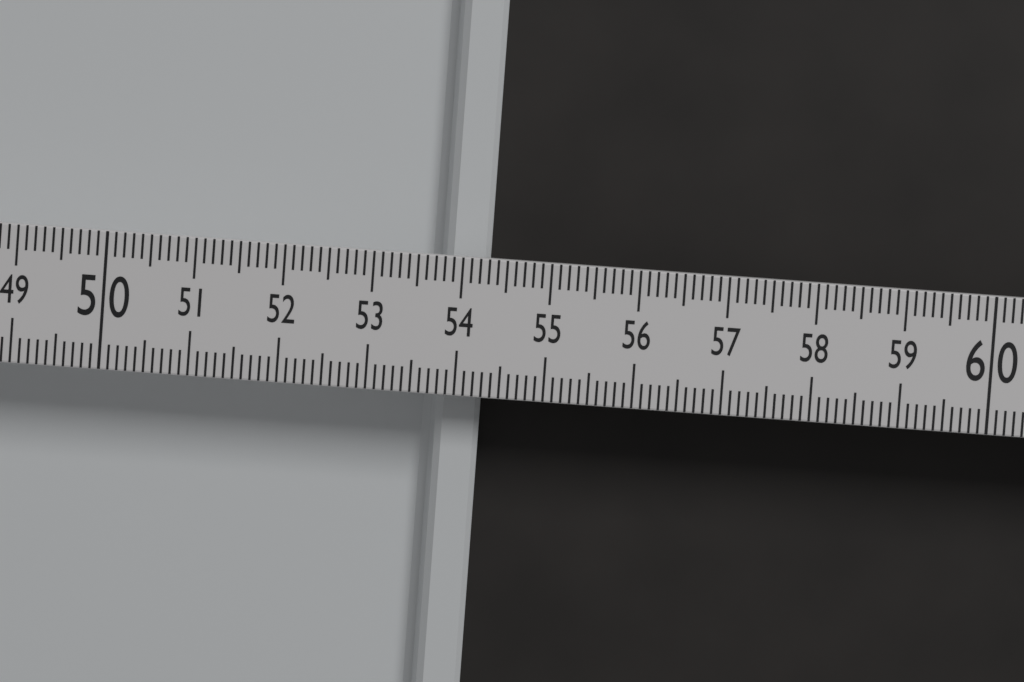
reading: 54.3 (no unit)
